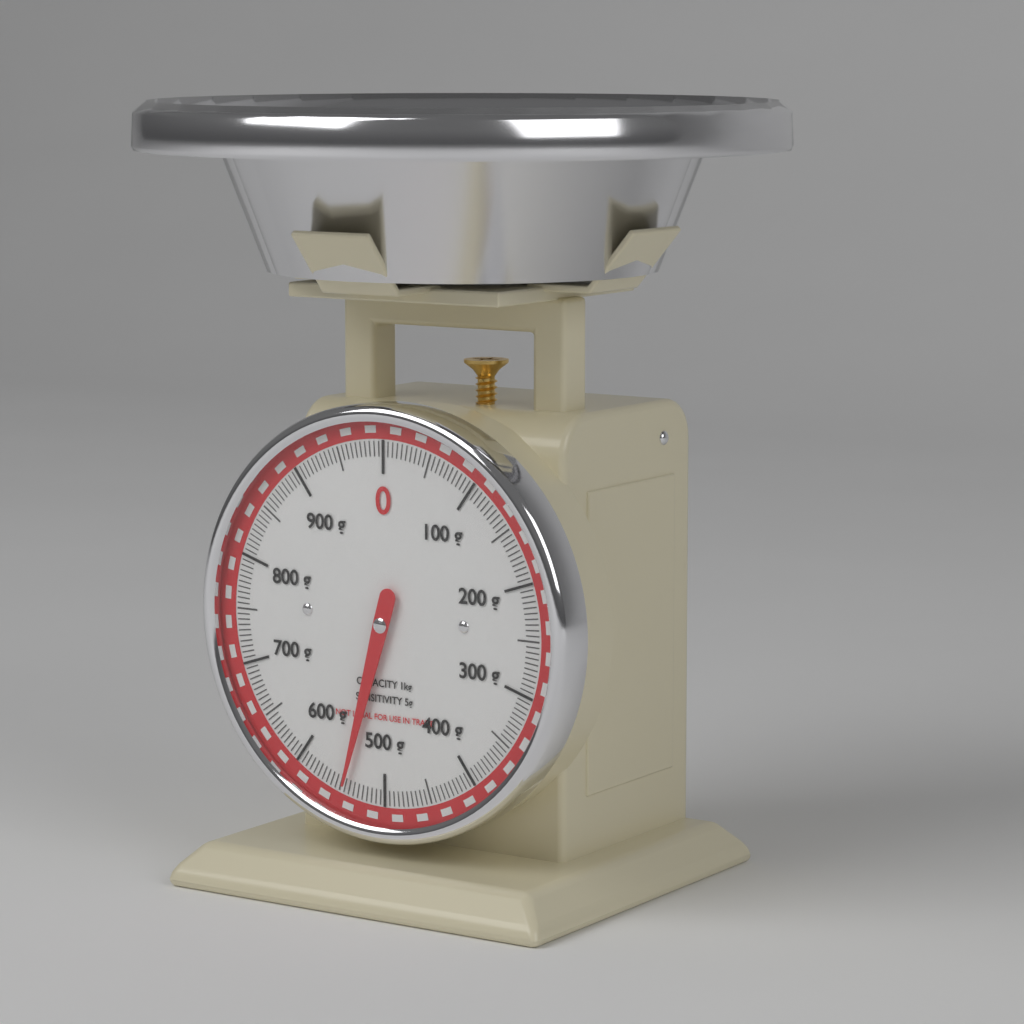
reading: 545 g
